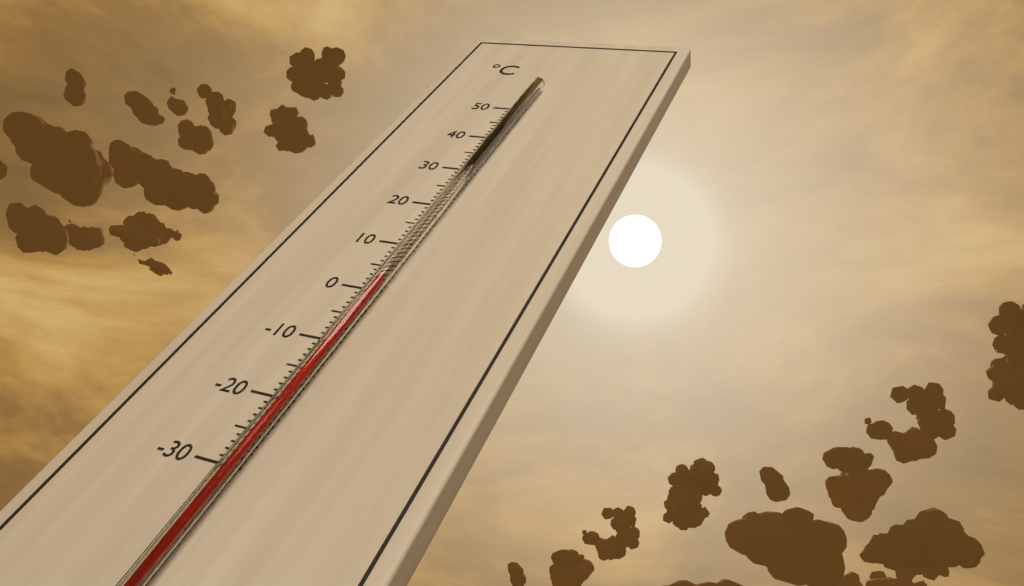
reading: 1 °C
